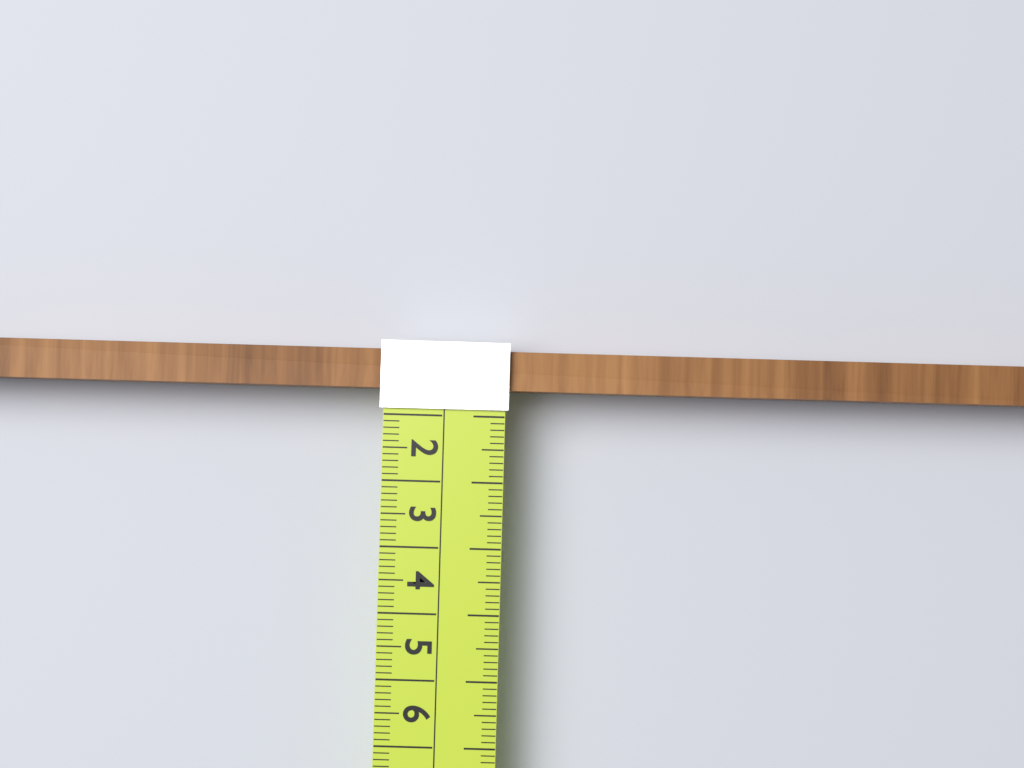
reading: 0.6 cm
